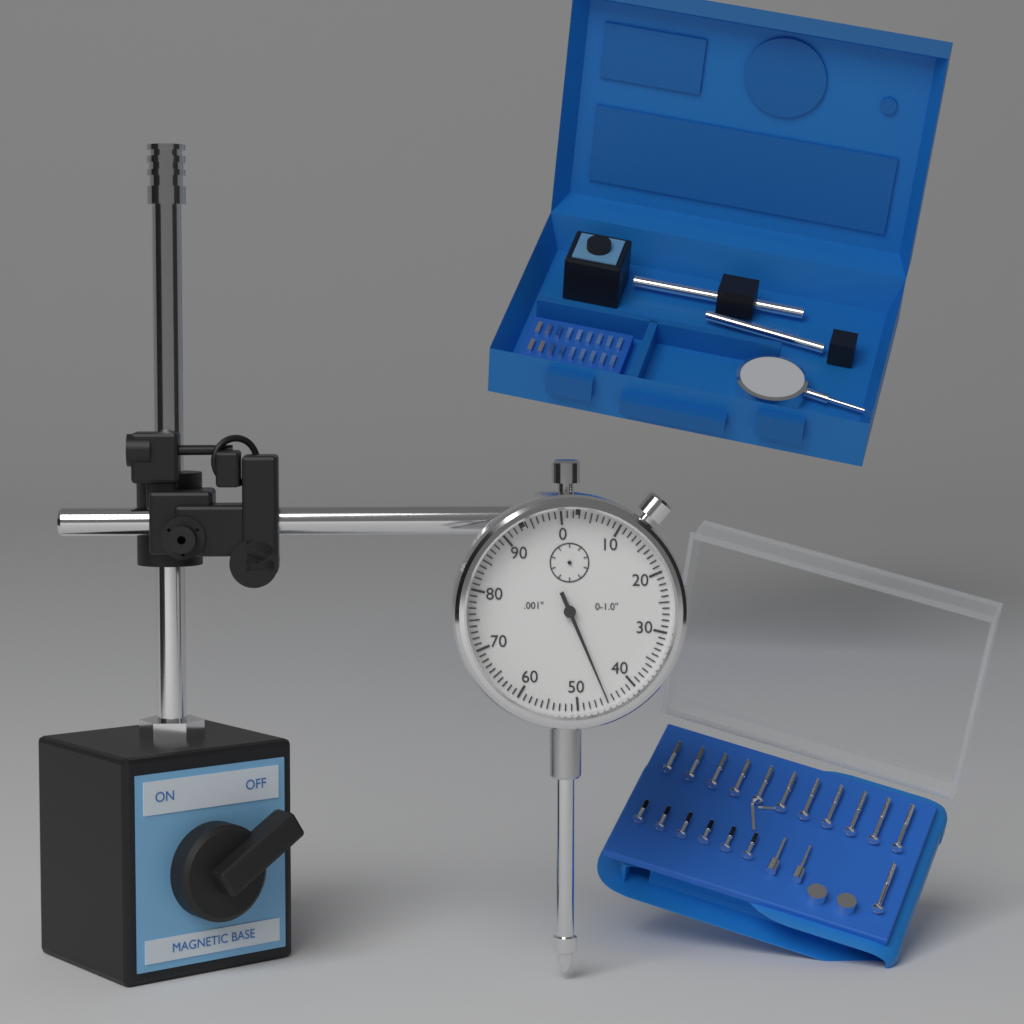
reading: 0.045 in
